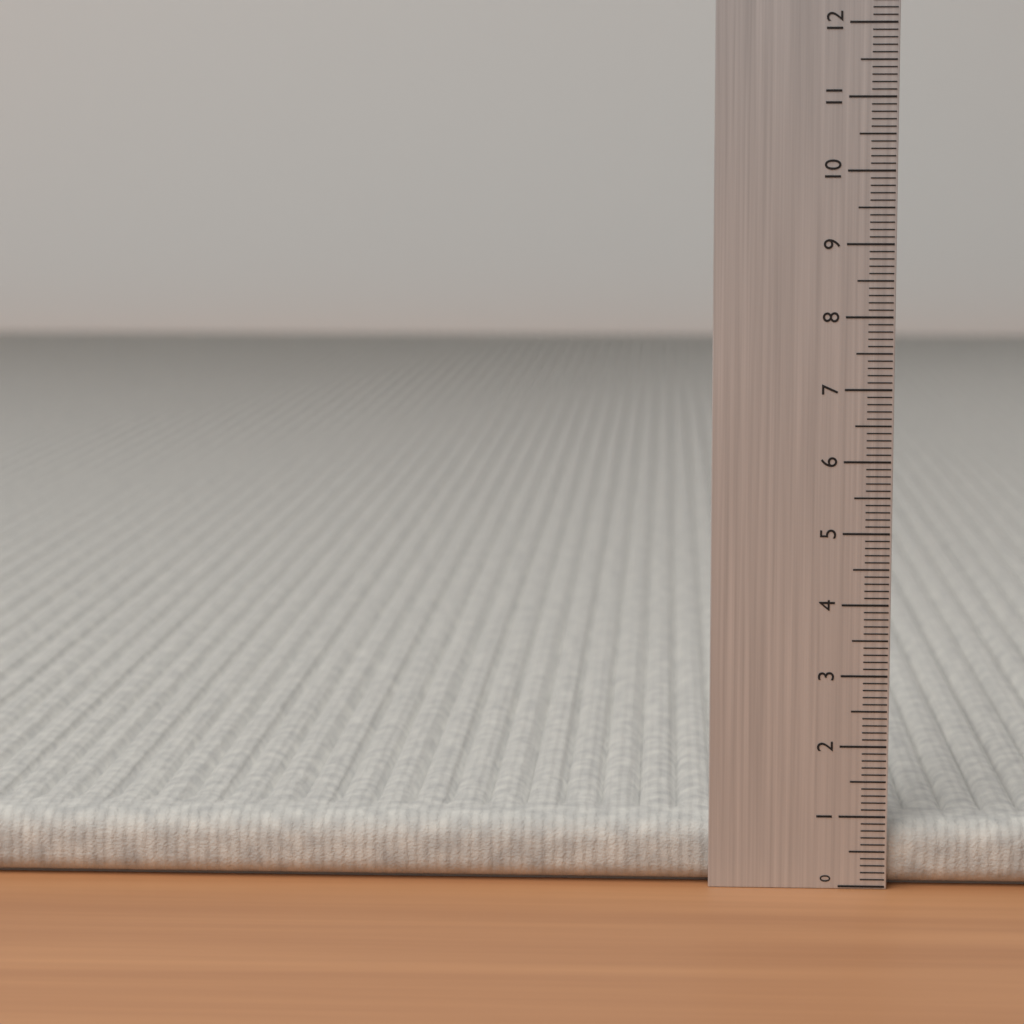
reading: 0.9 (no unit)
